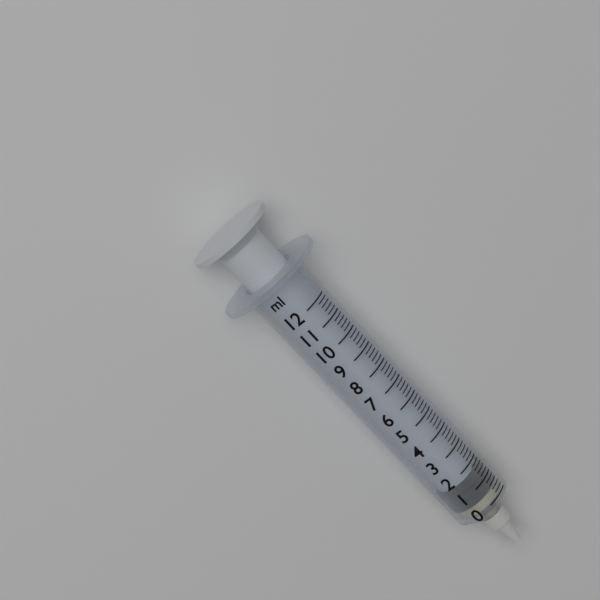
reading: 0.4 ml
